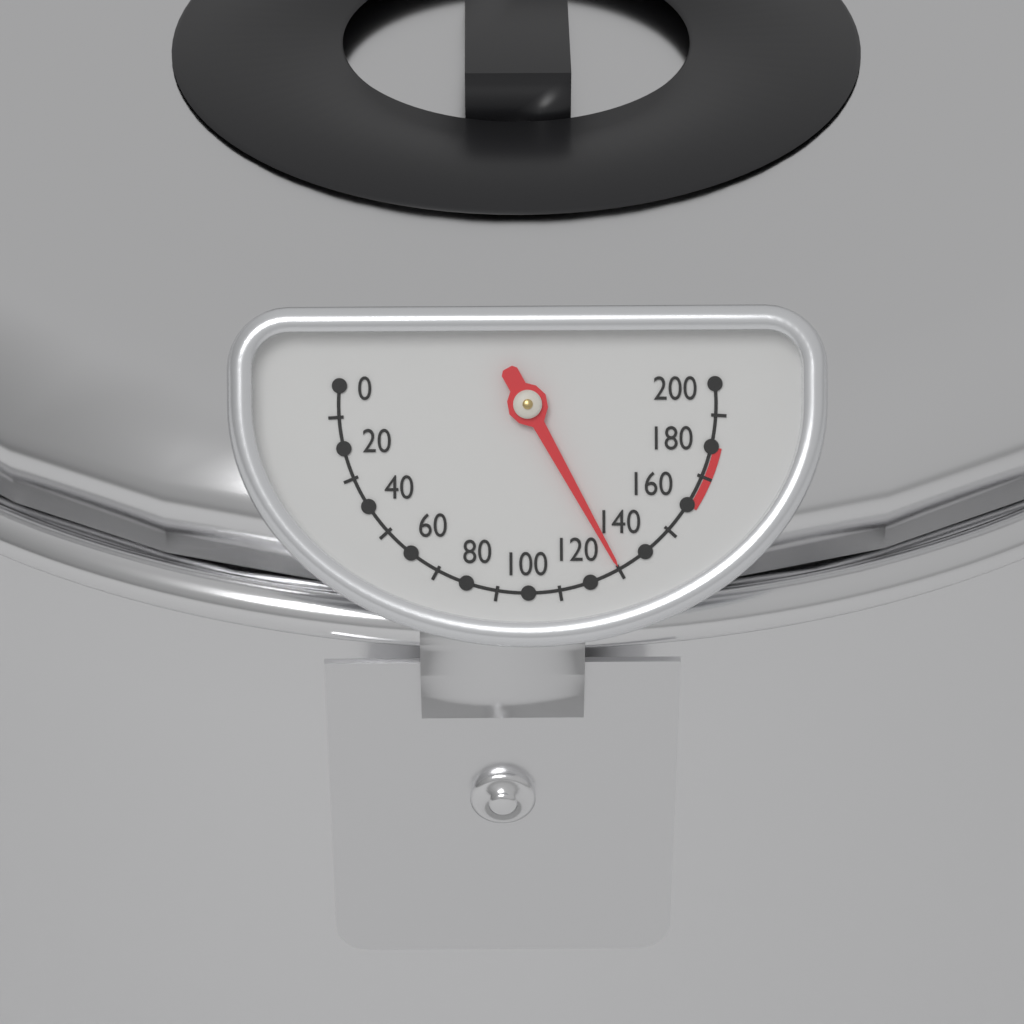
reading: 130 (no unit)
